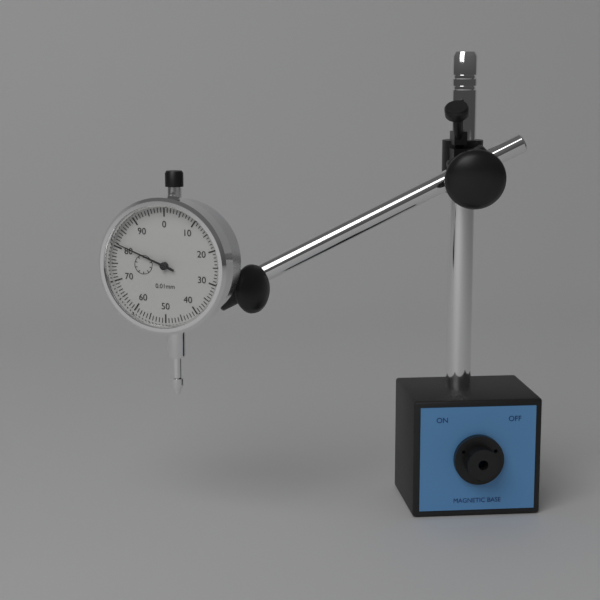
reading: 0.81 mm
